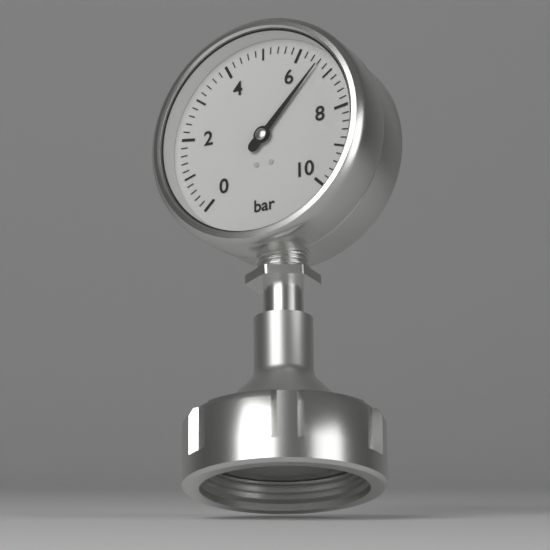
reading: 6.6 bar
